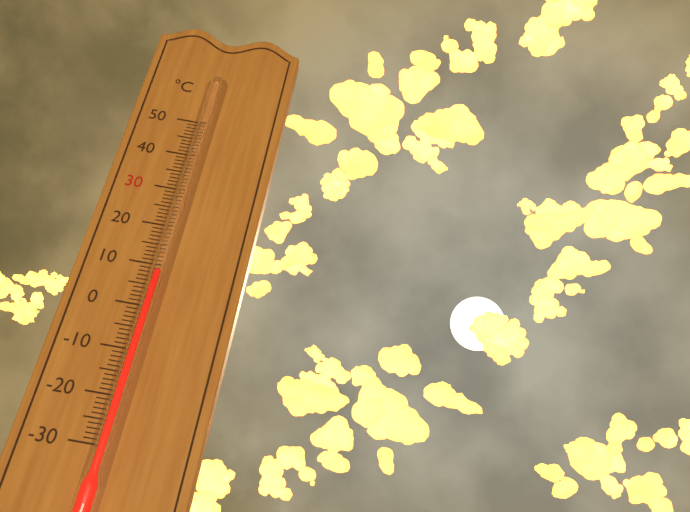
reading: 8 °C
